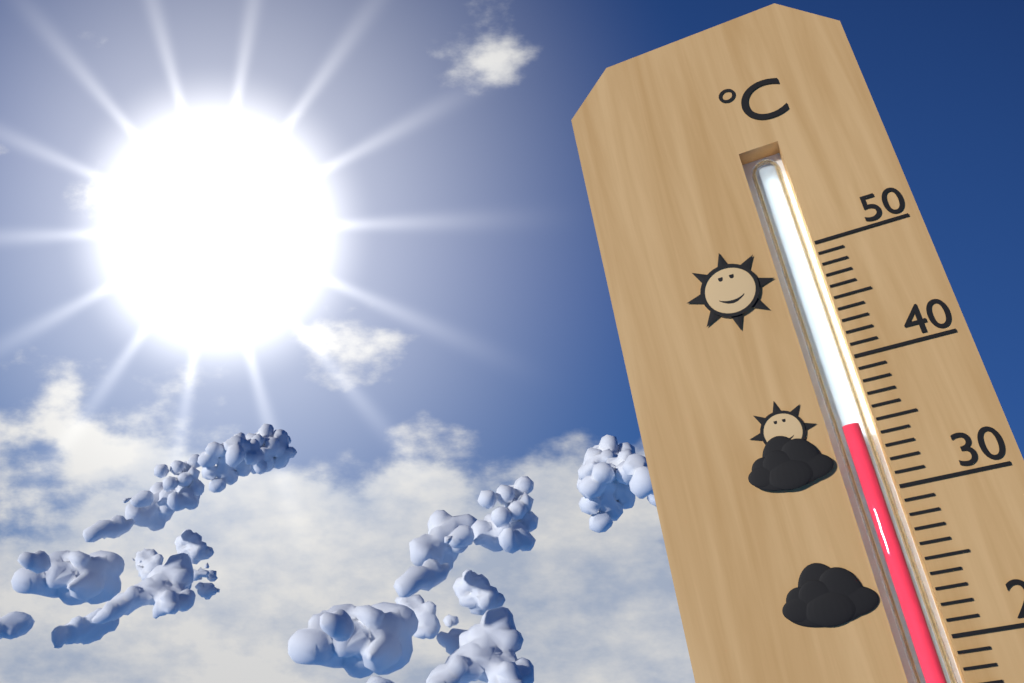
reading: 35 °C
